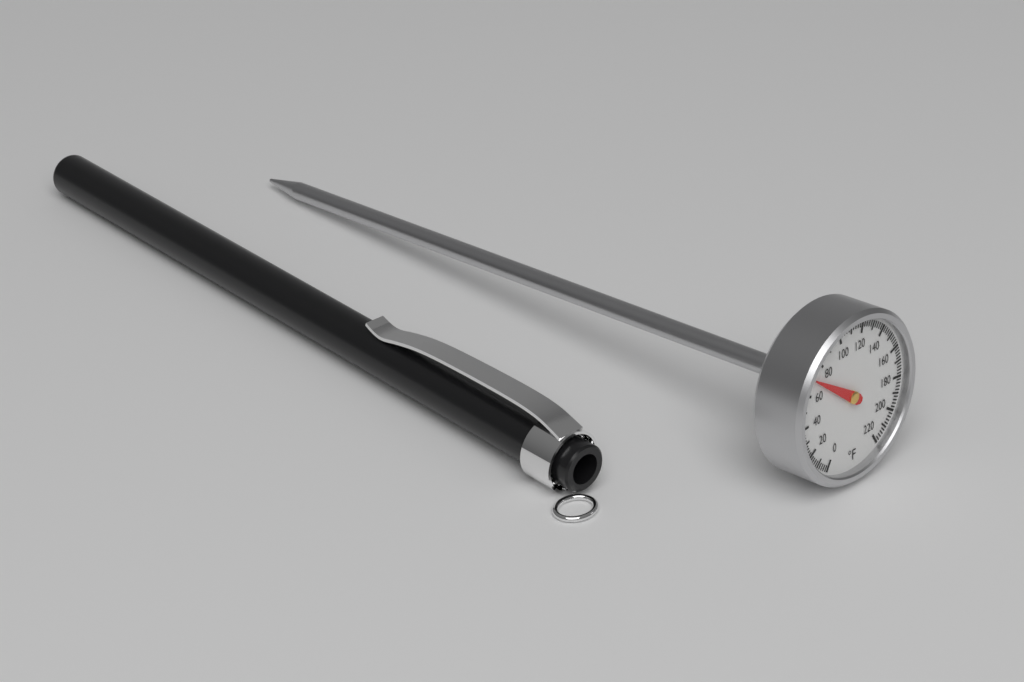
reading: 70 °F
